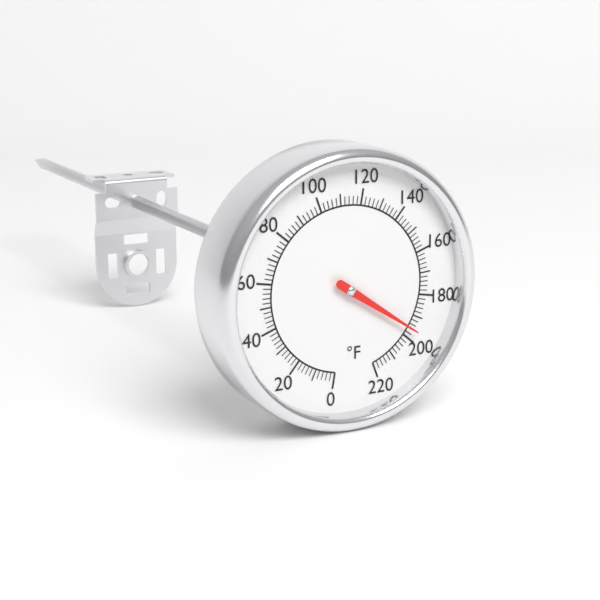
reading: 196 °F
